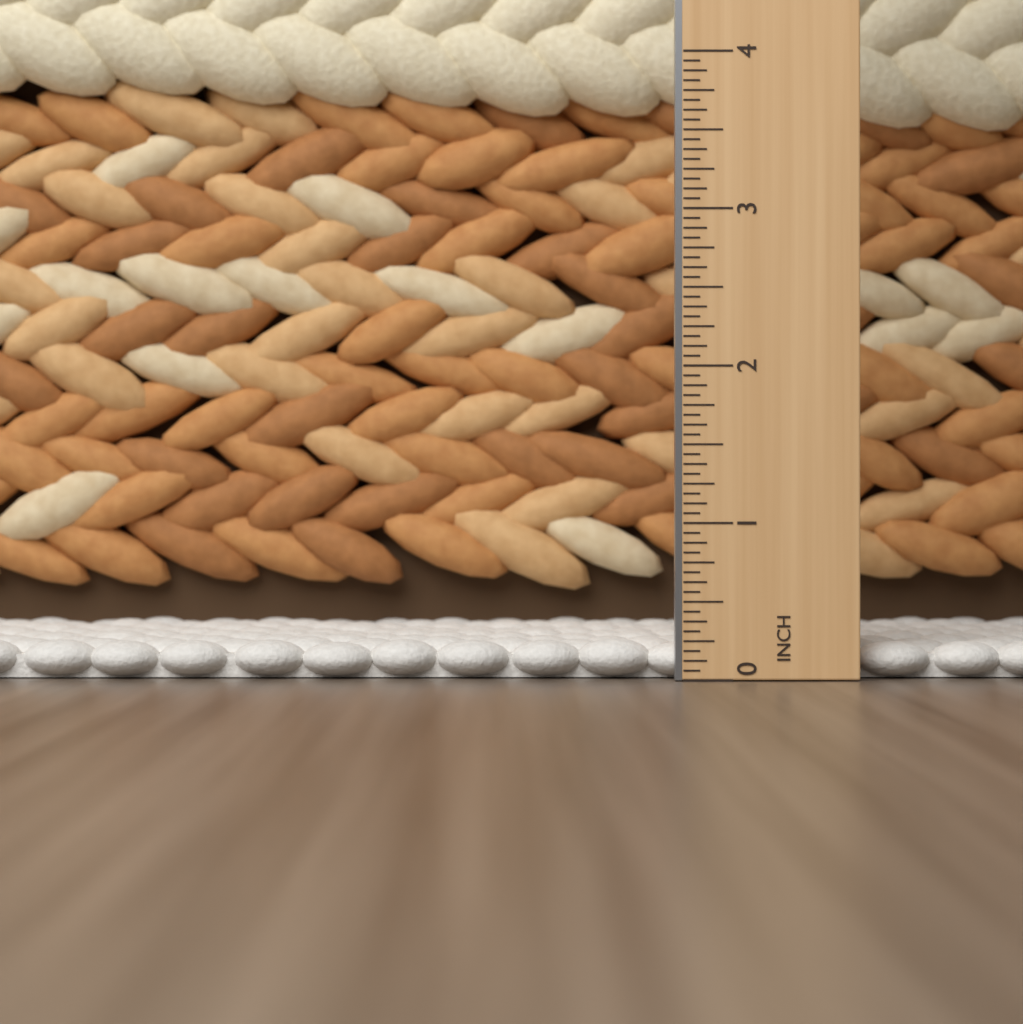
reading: 0.2500 in
